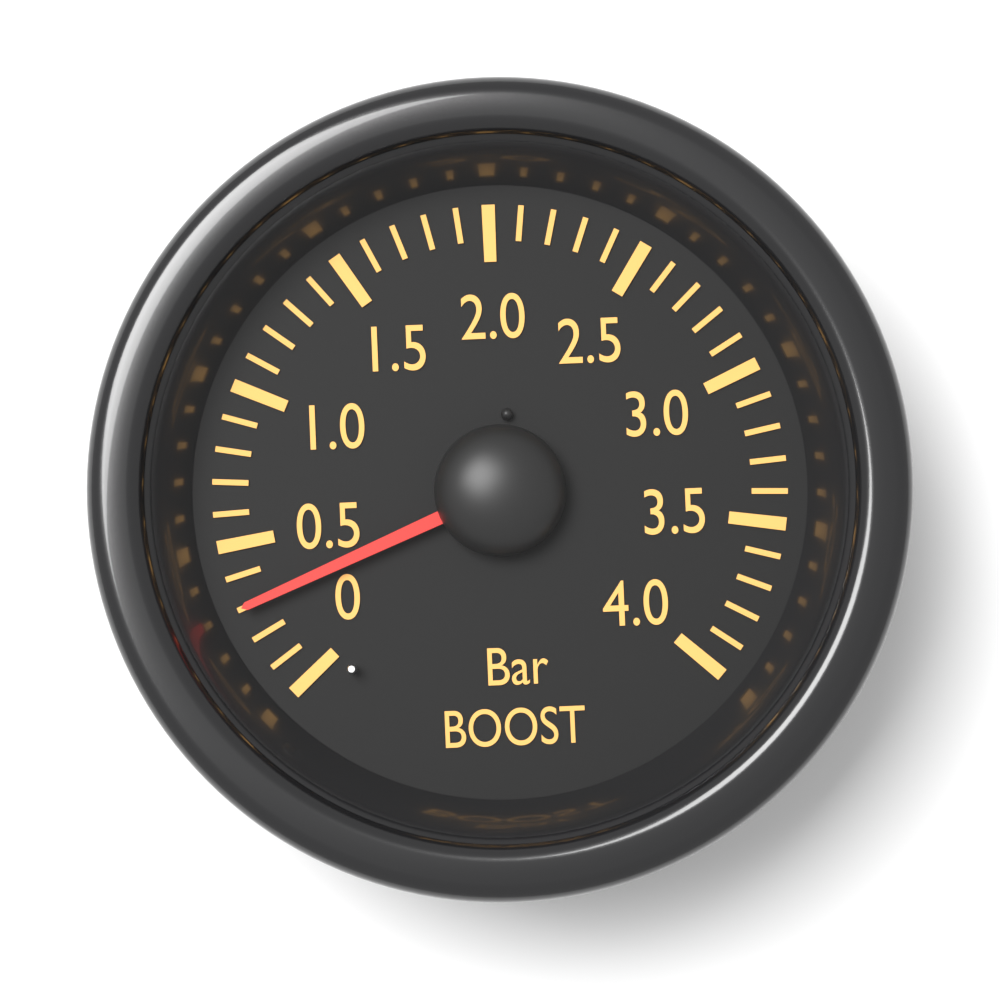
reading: 0.3 bar
